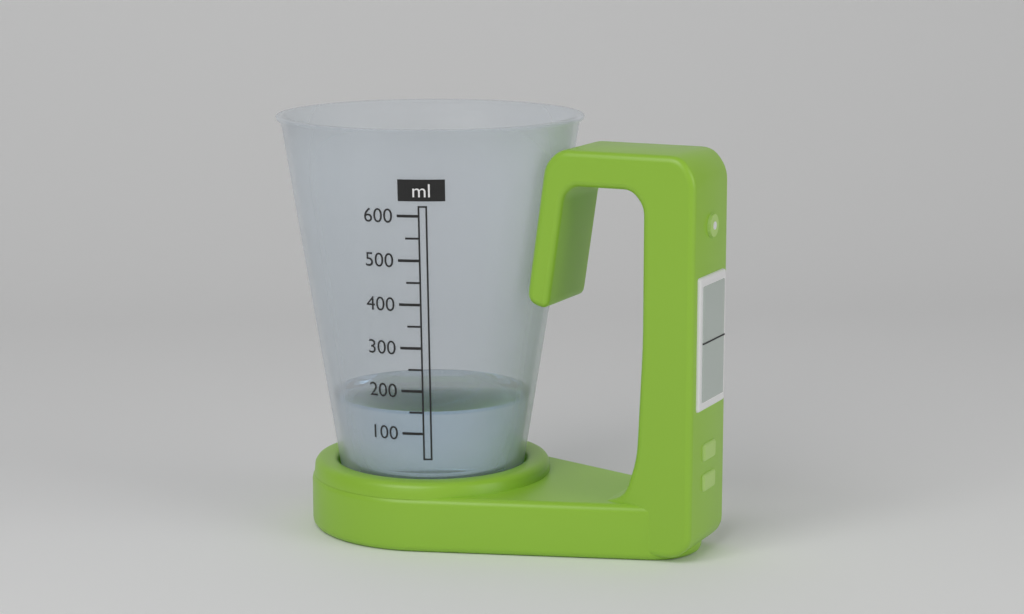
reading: 150 ml
